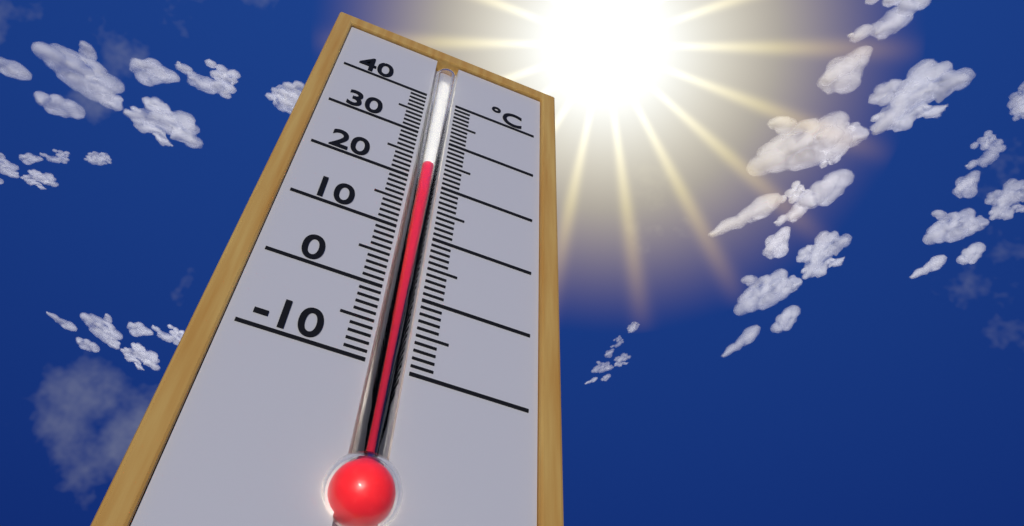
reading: 23 °C
